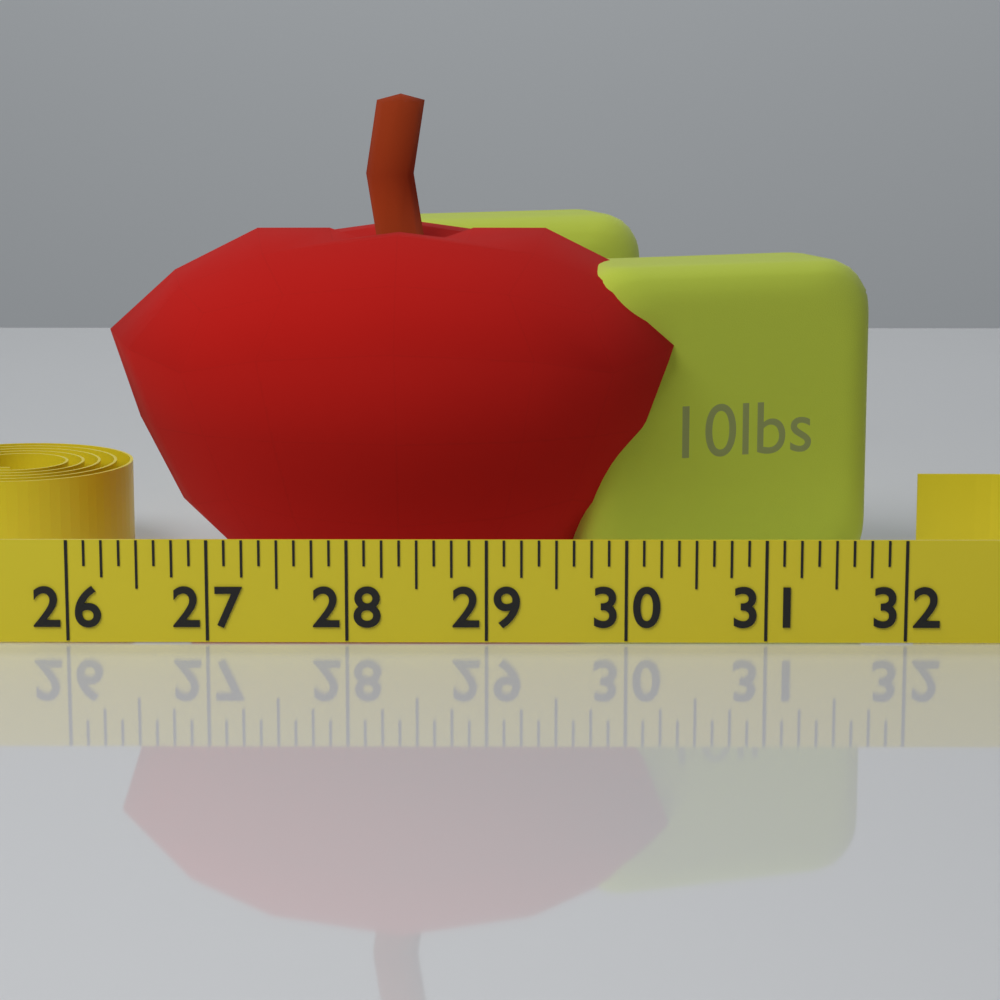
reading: 30.625 (no unit)
